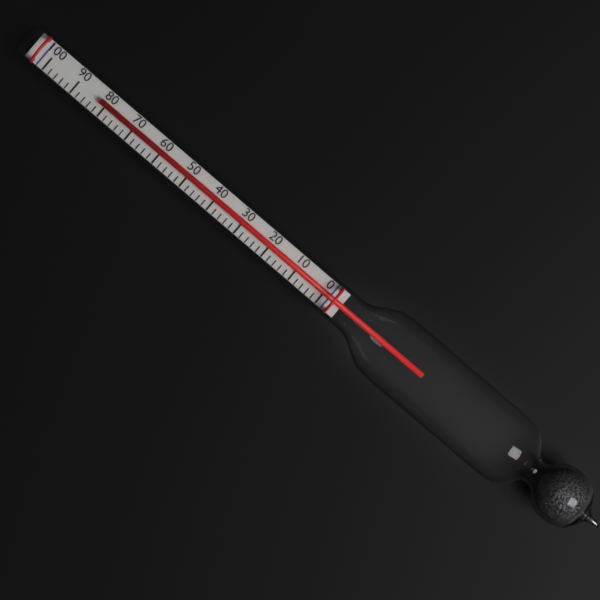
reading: 82 (no unit)
